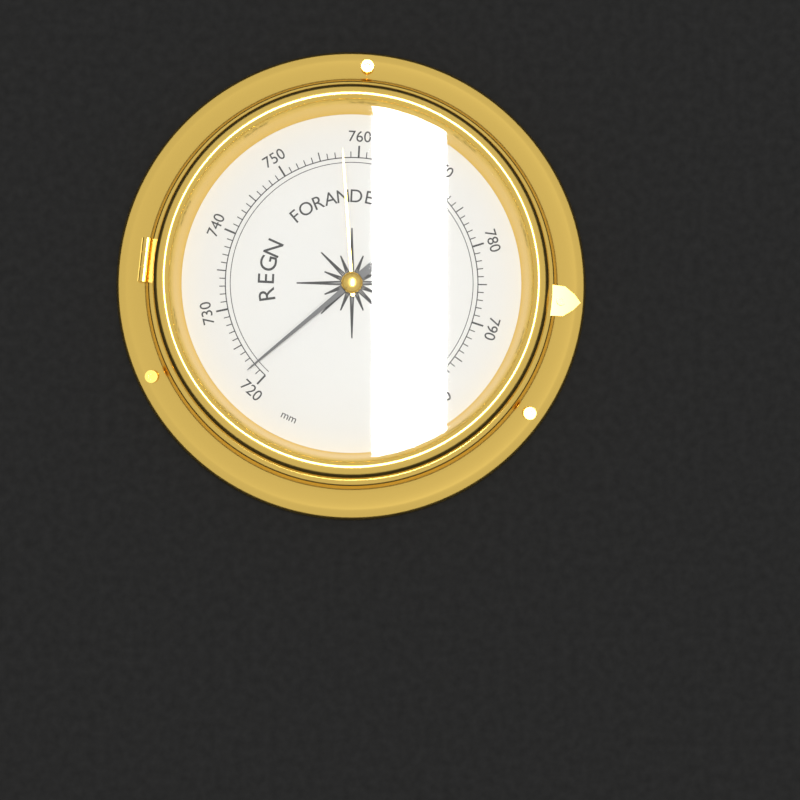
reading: 722 mm
